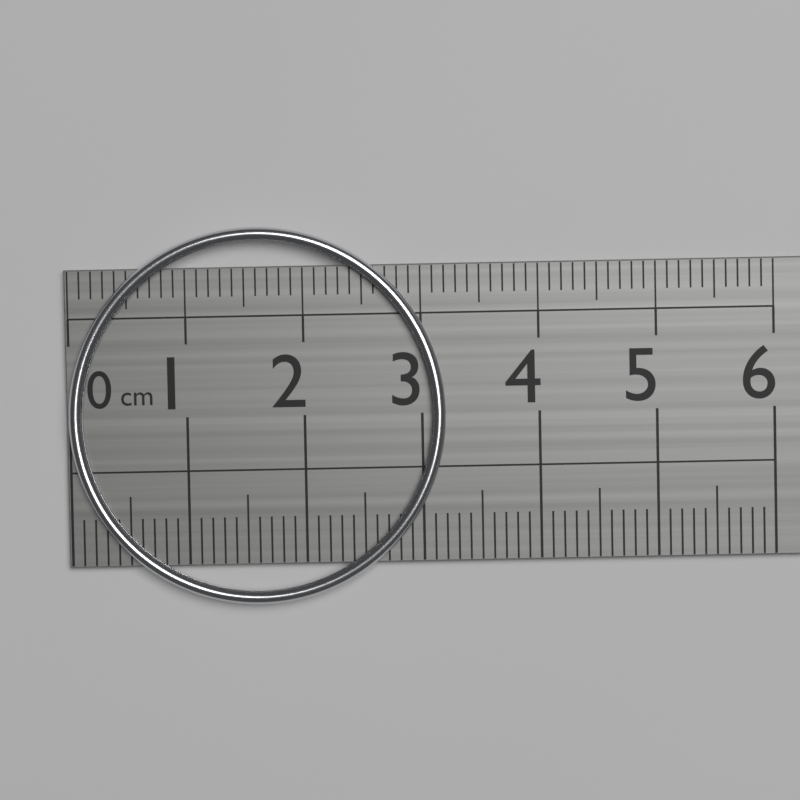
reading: 3.2 cm
